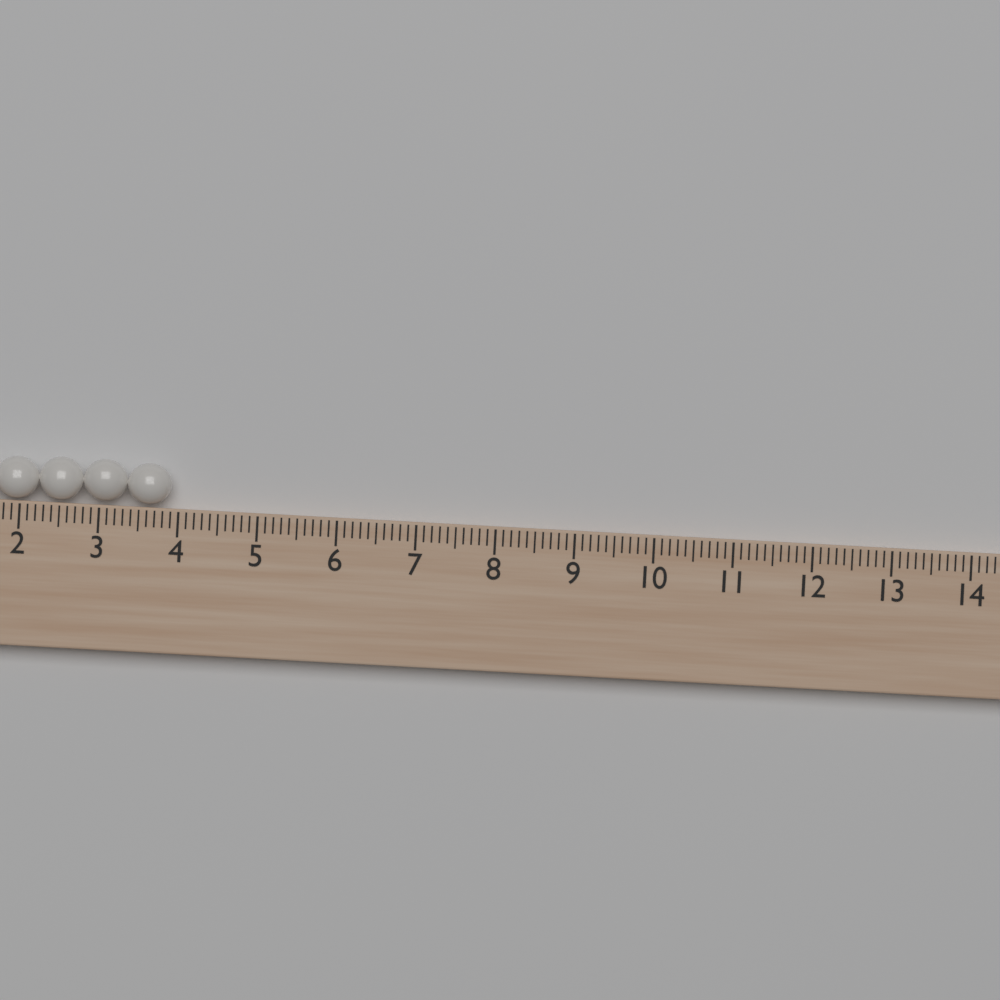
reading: 3.9 (no unit)
